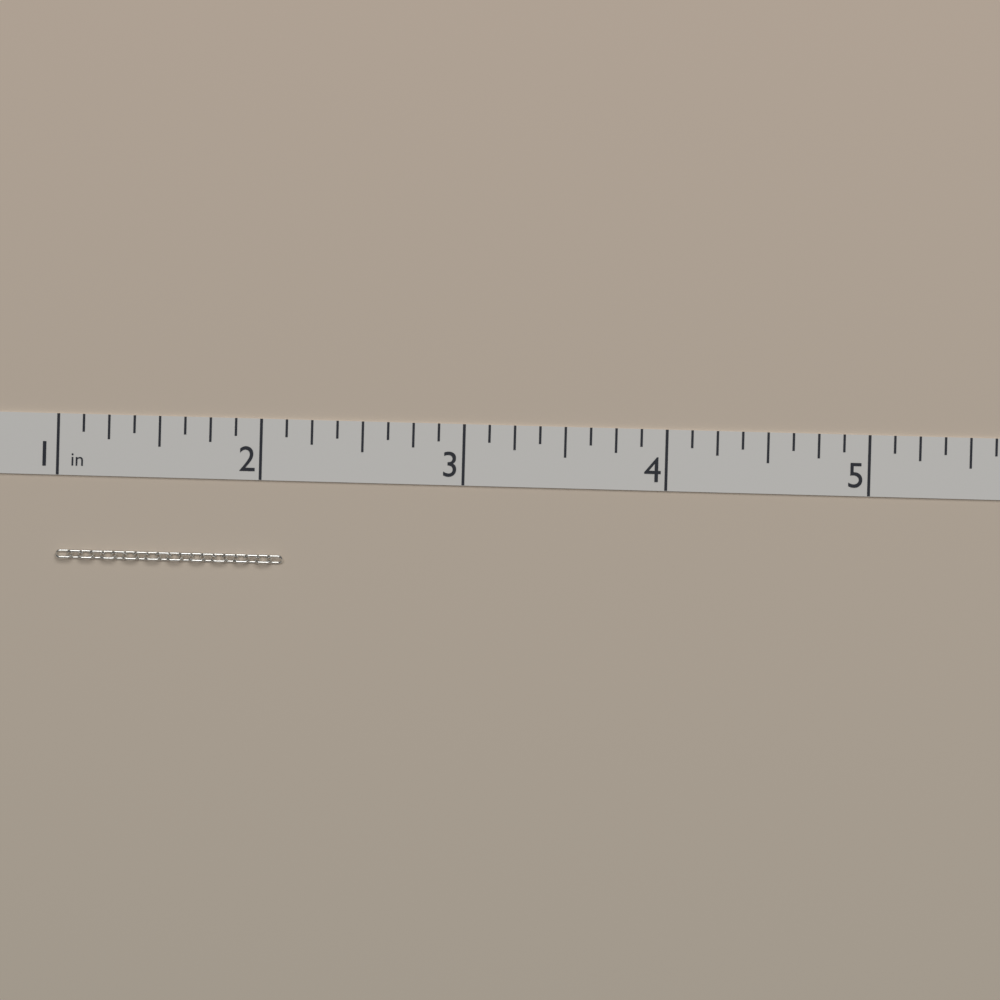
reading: 2.125 in
